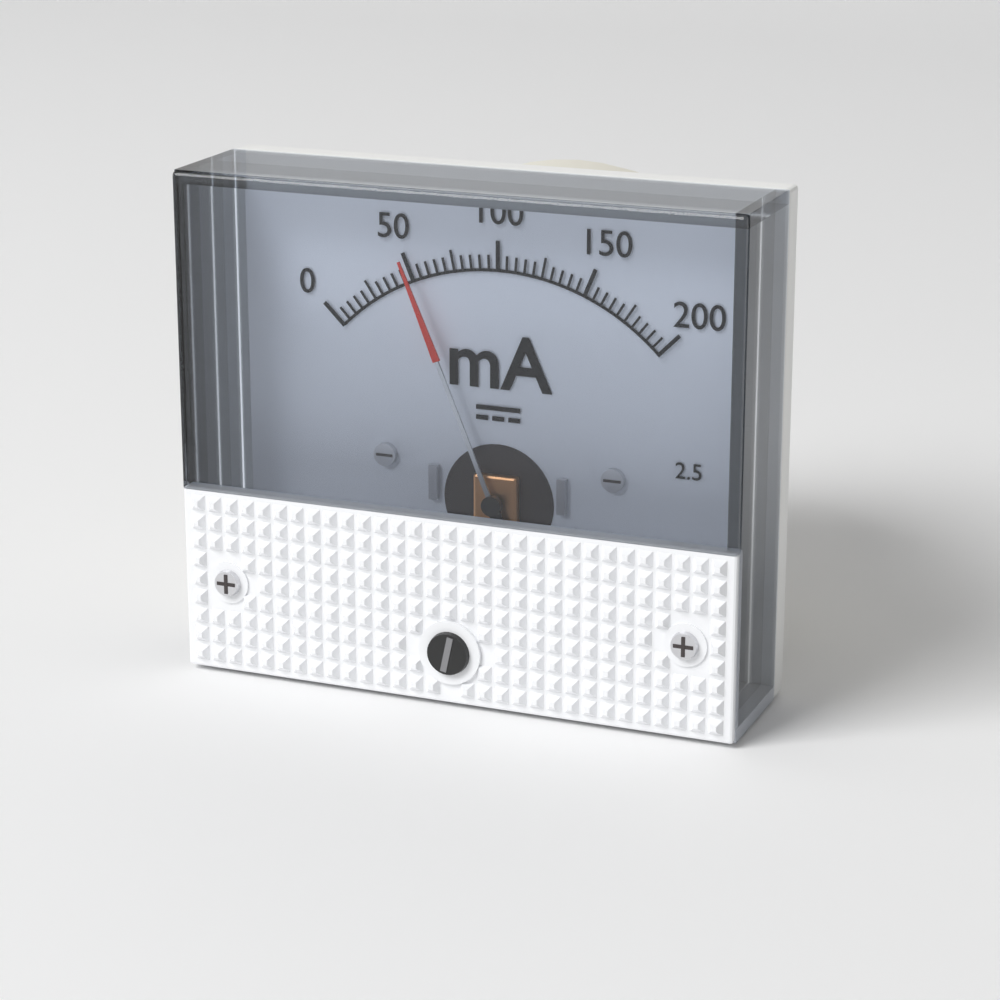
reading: 50 mA
